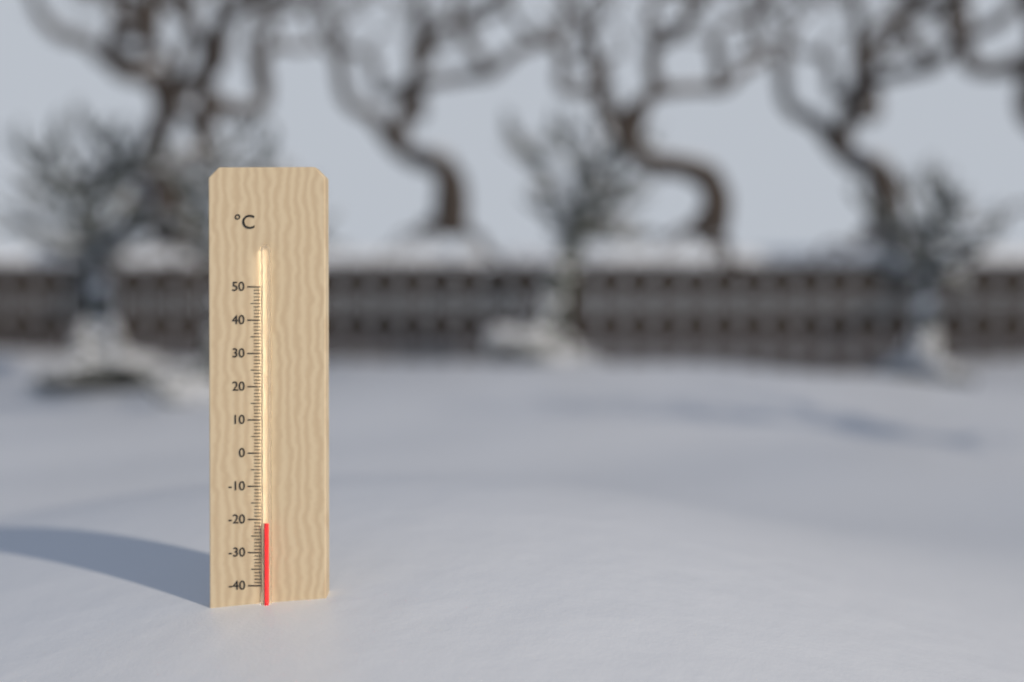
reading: -21 °C
